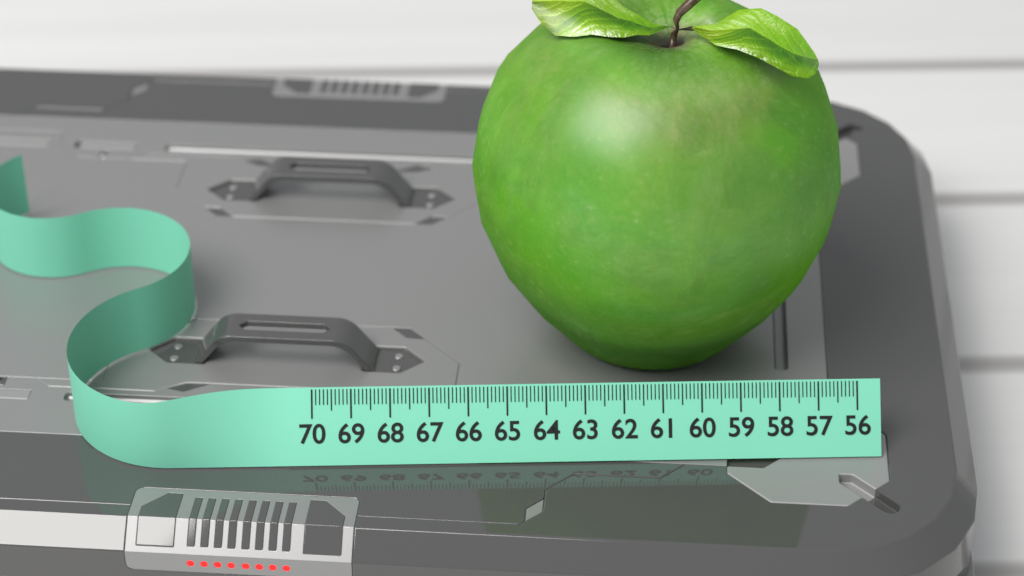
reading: 65.8 (no unit)
